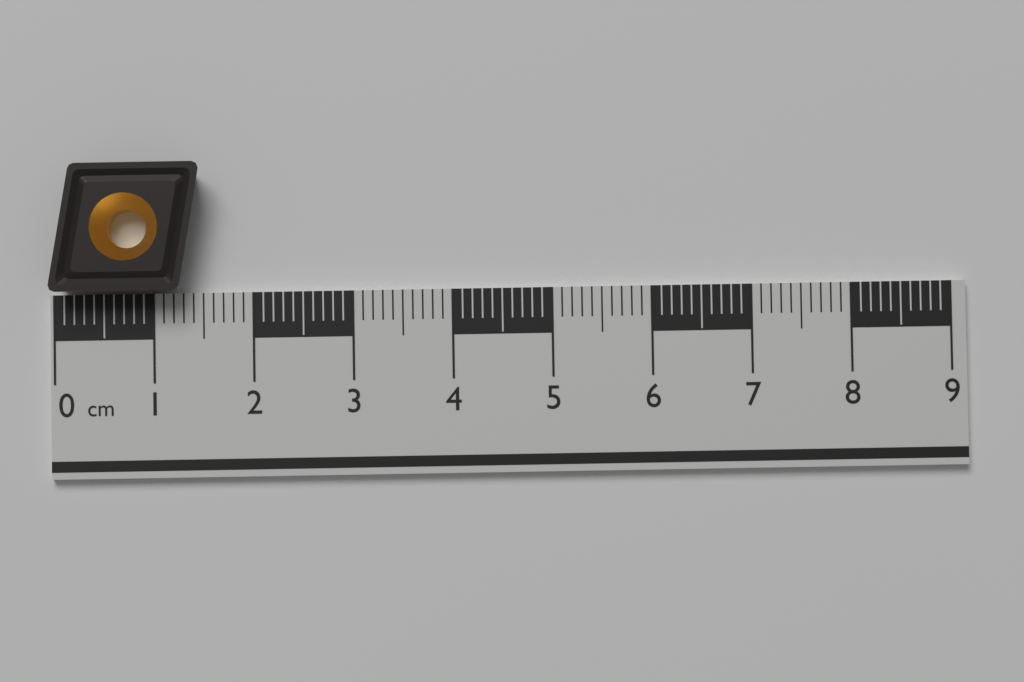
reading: 1.5 cm
